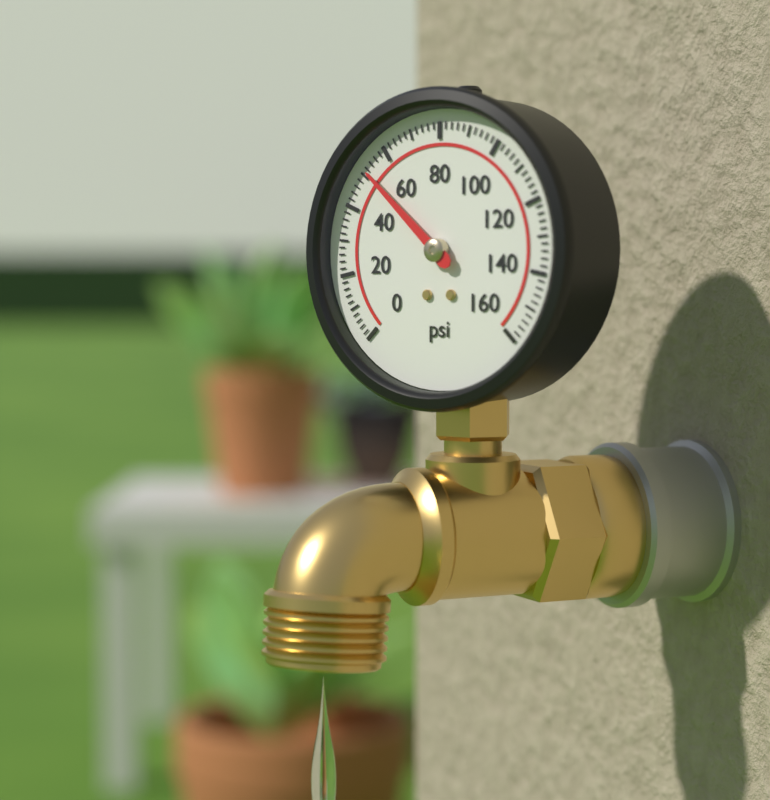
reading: 52 psi
